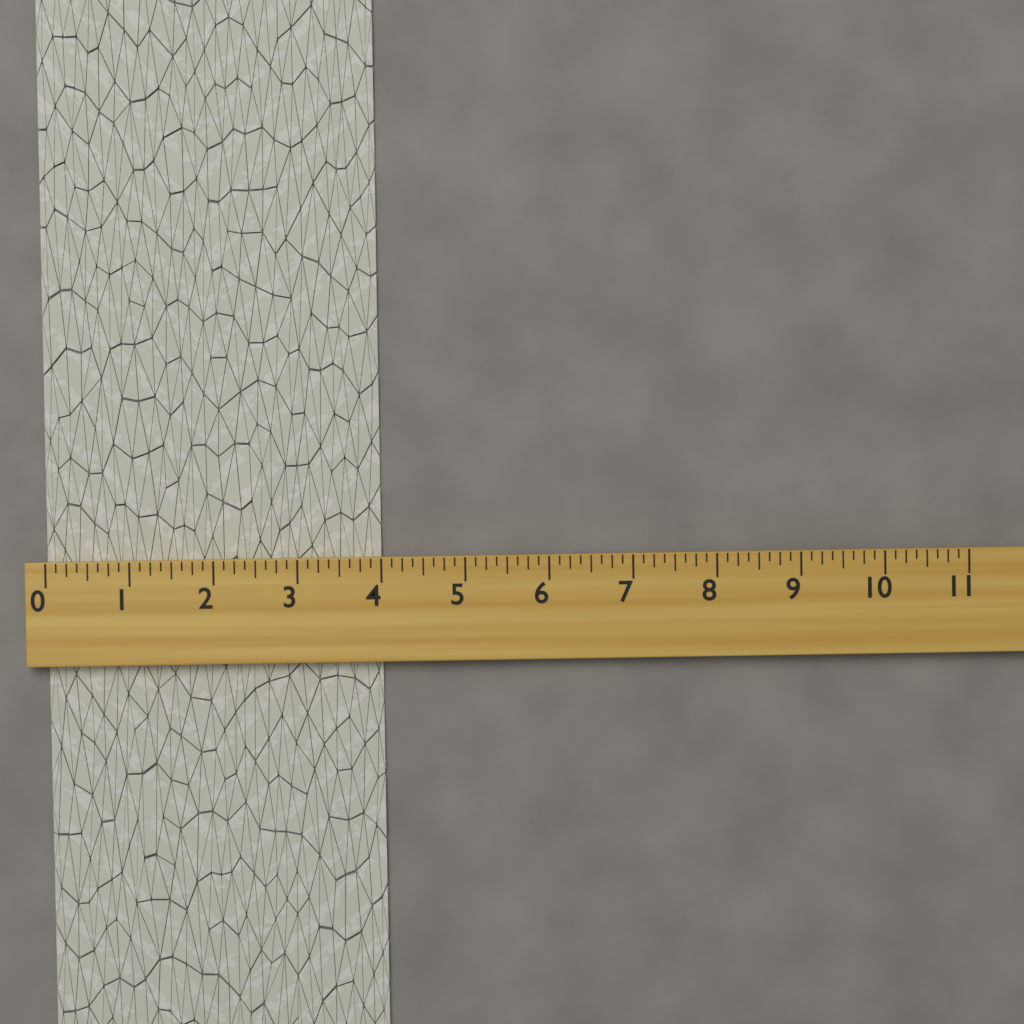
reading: 4.000 (no unit)
